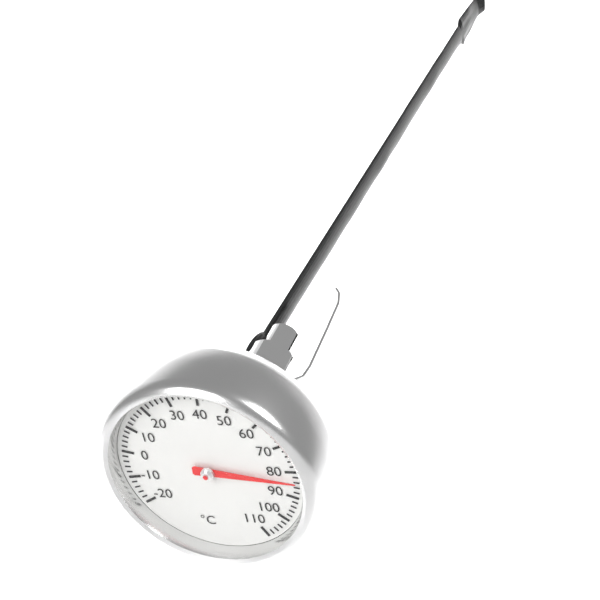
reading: 84 °C
